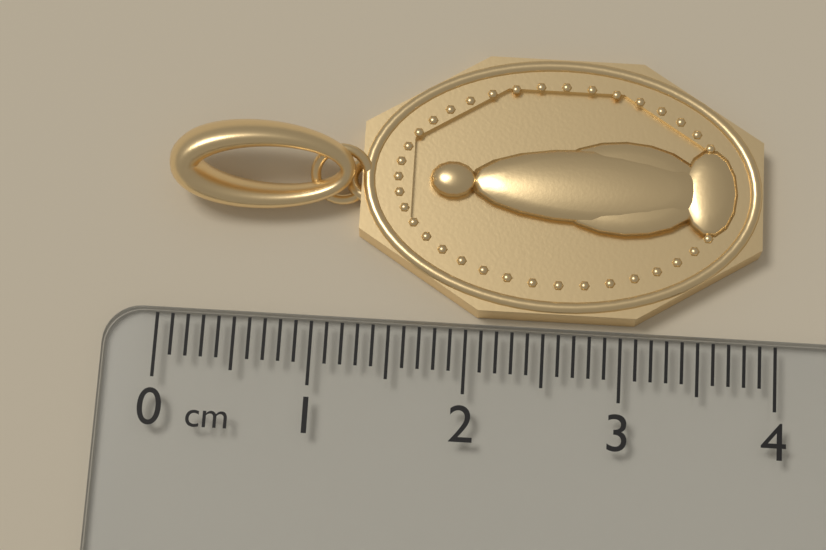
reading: 3.9 cm
